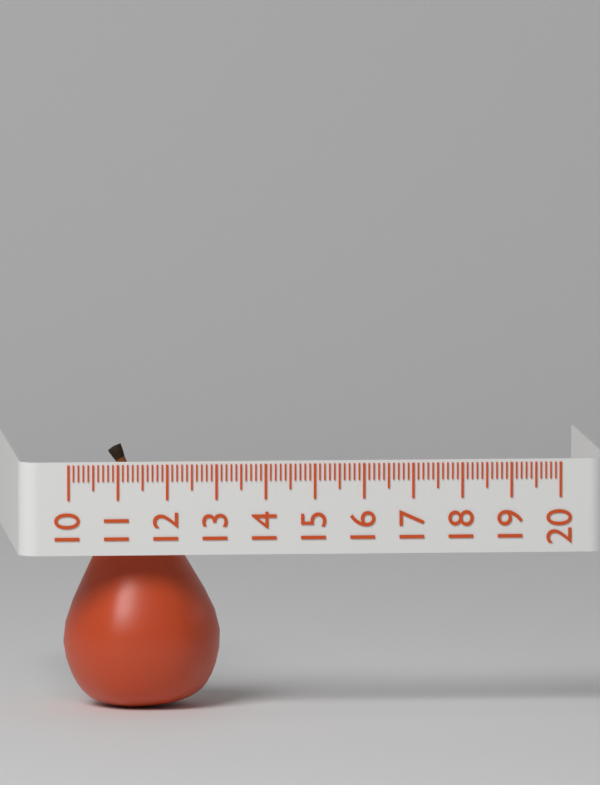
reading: 13.2 (no unit)
